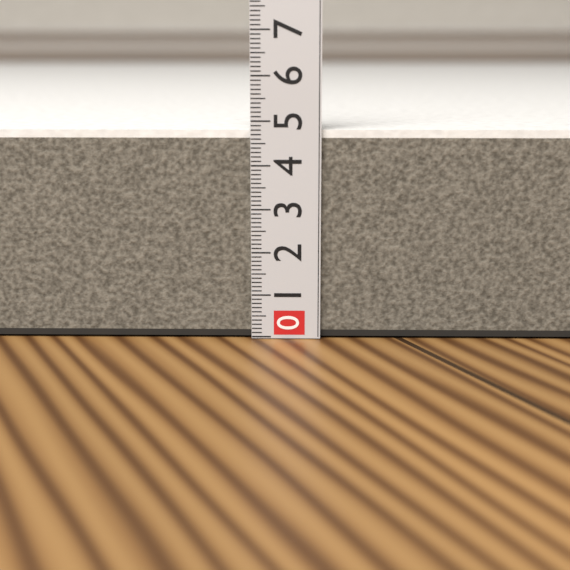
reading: 4.8 (no unit)
